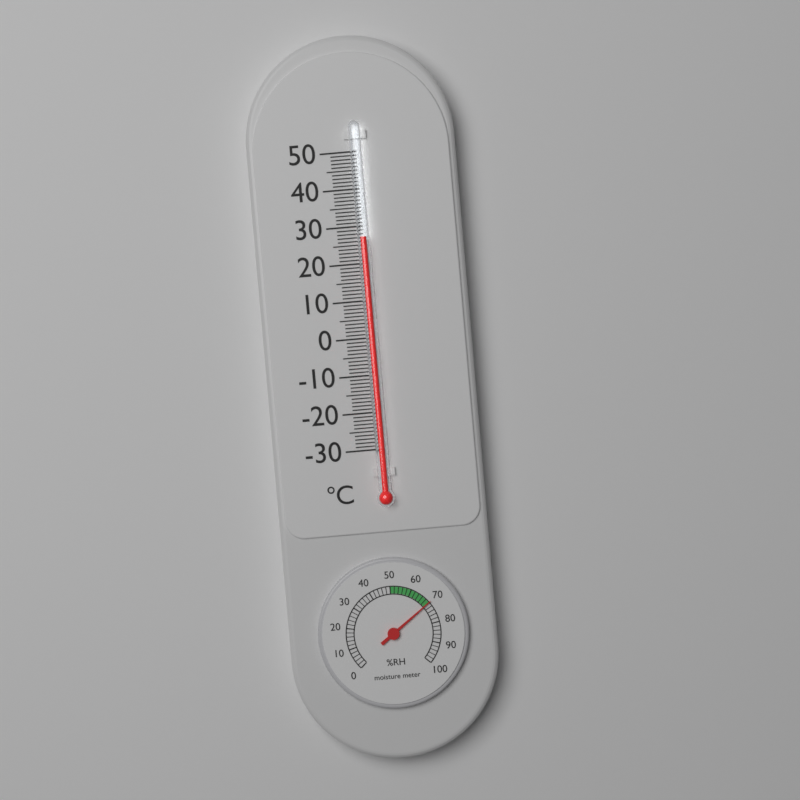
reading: 27 °C
